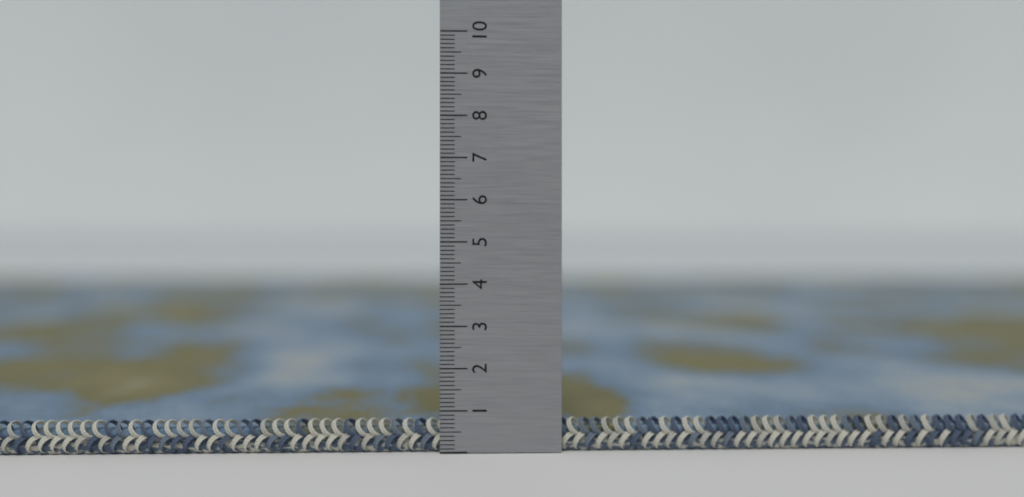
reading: 0.6 (no unit)
